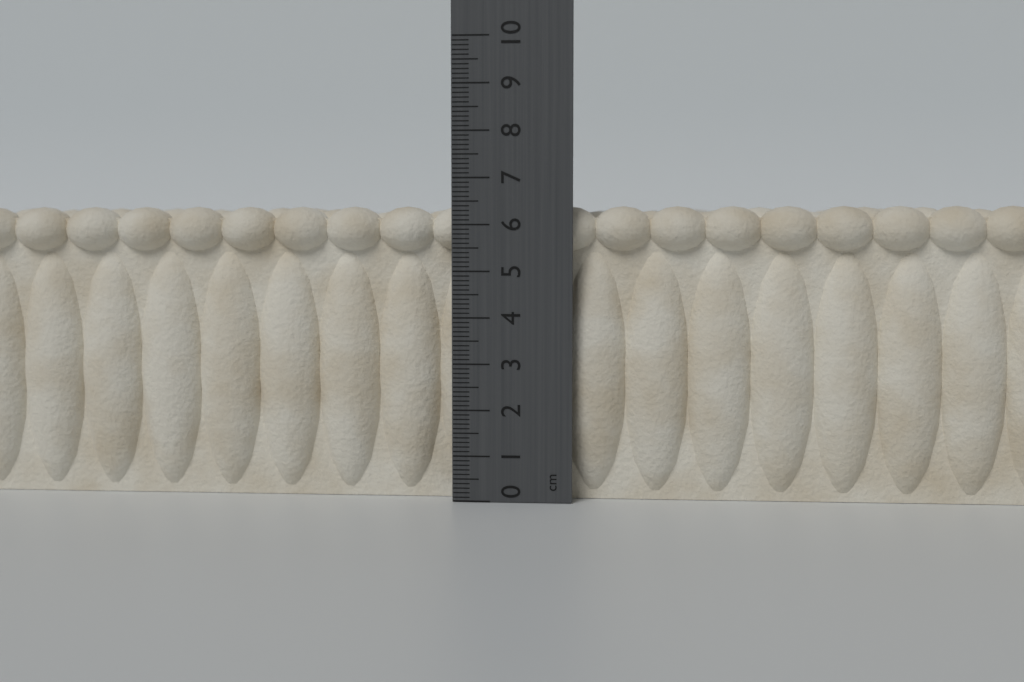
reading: 6.4 cm
